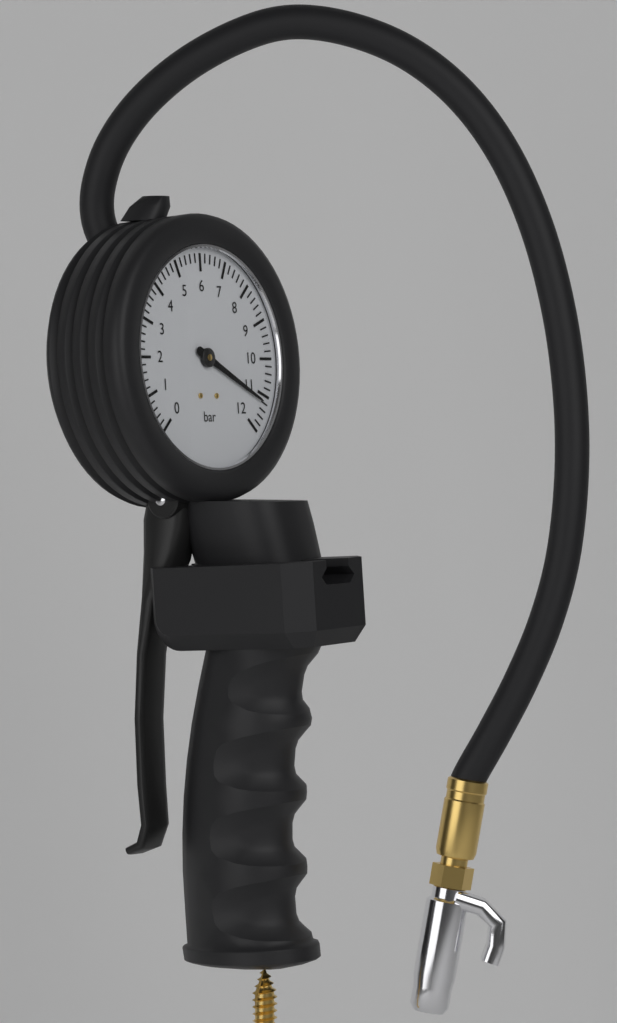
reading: 11.2 bar
